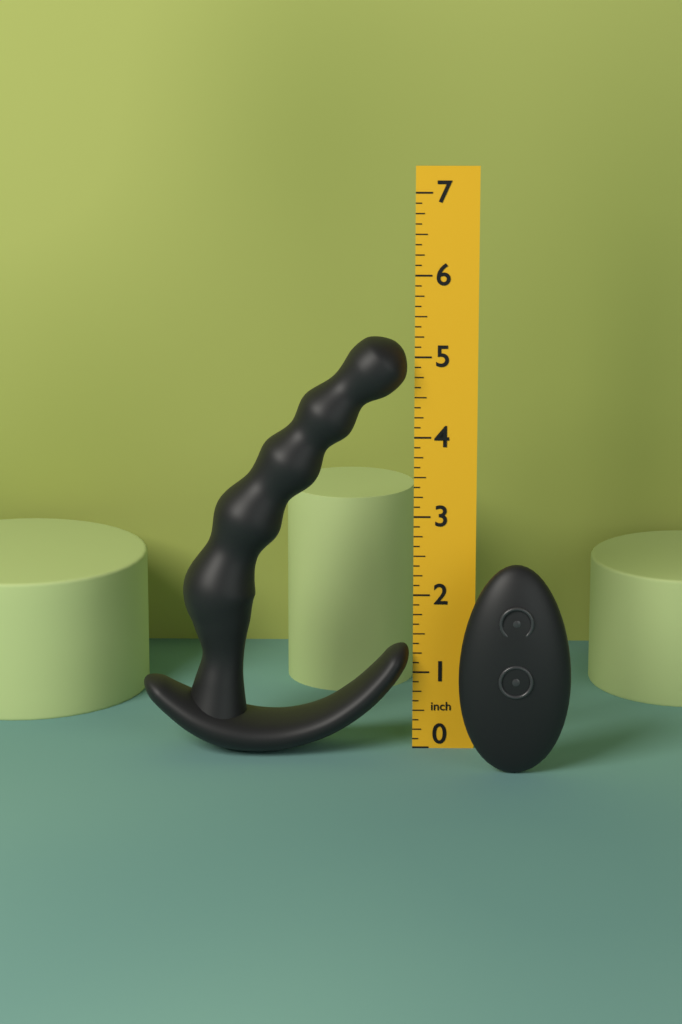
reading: 5.250 in
